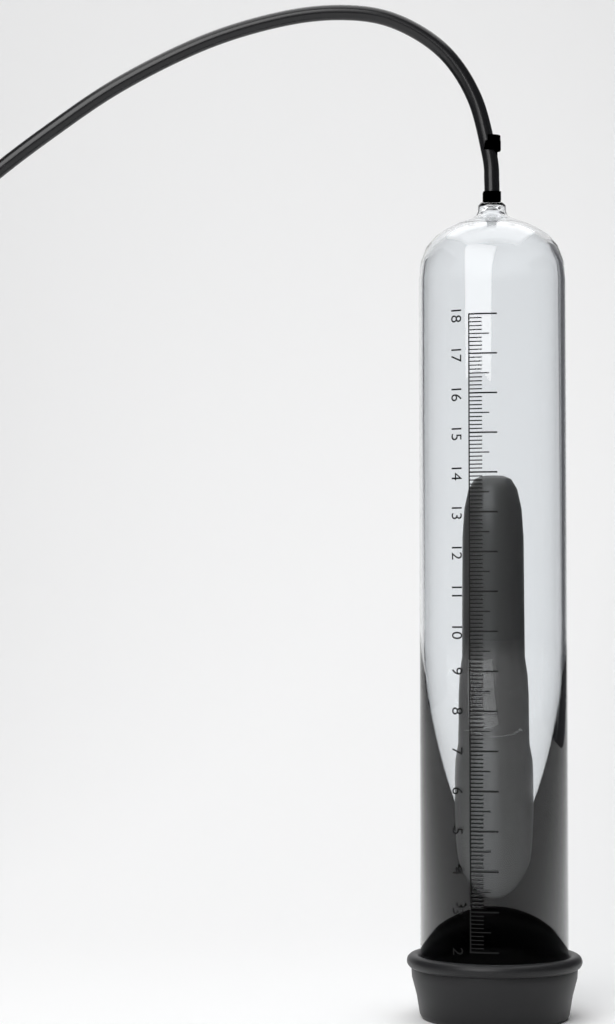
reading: 14.0 (no unit)
